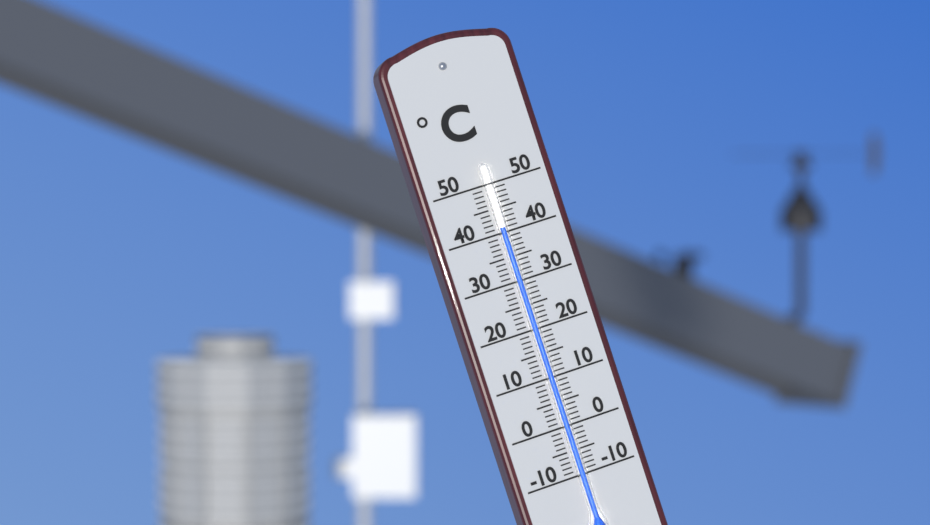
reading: 41 °C
